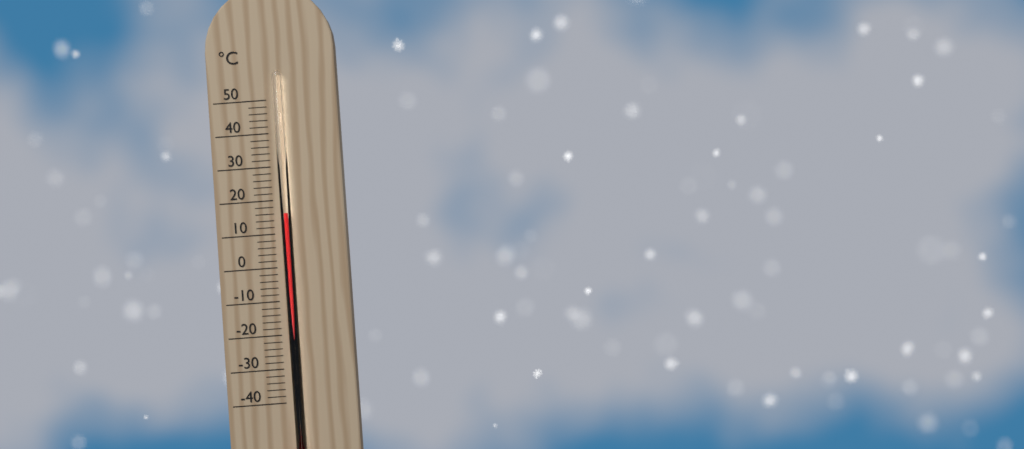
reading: 16 °C
